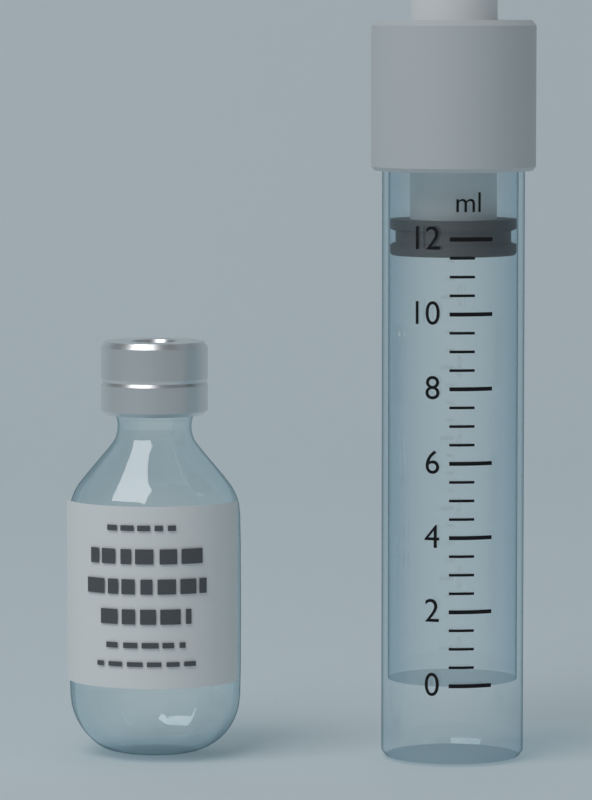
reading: 11.5 ml
